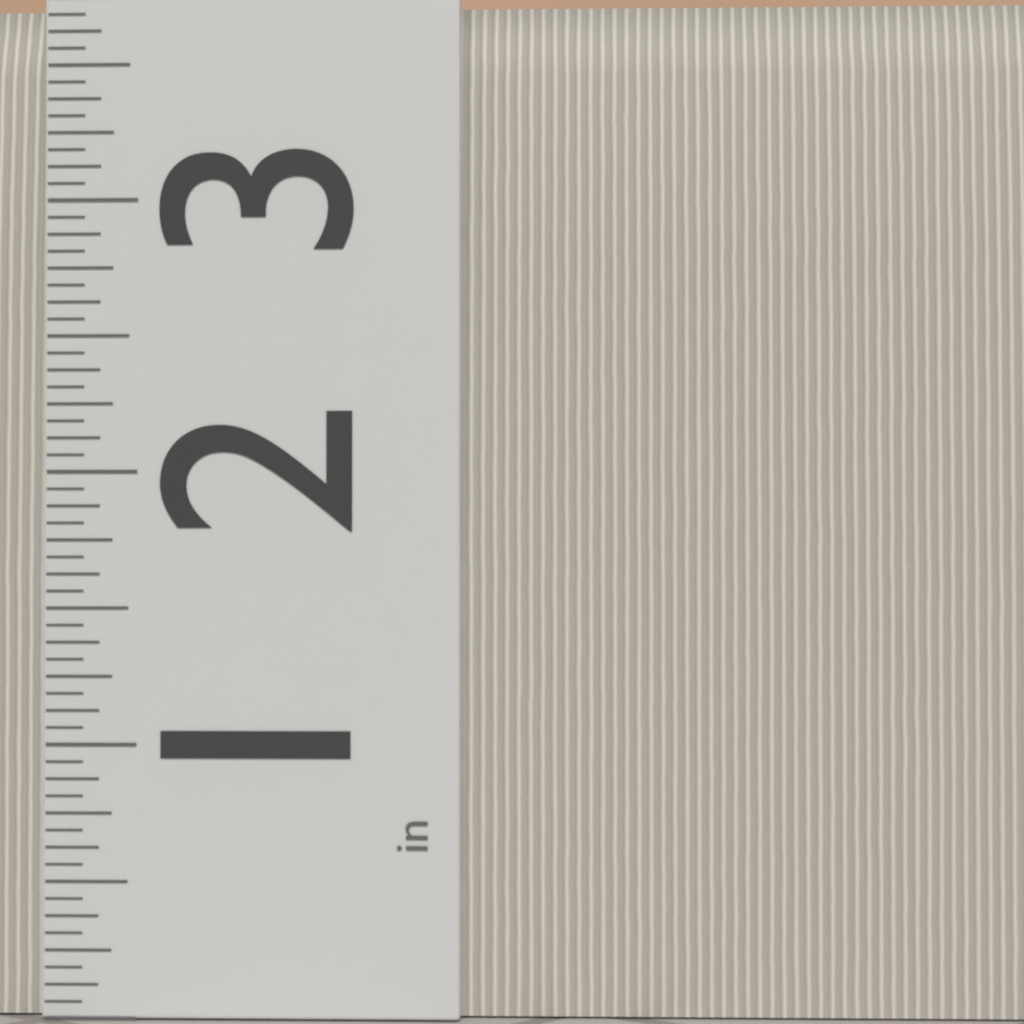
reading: 3.7500 in
